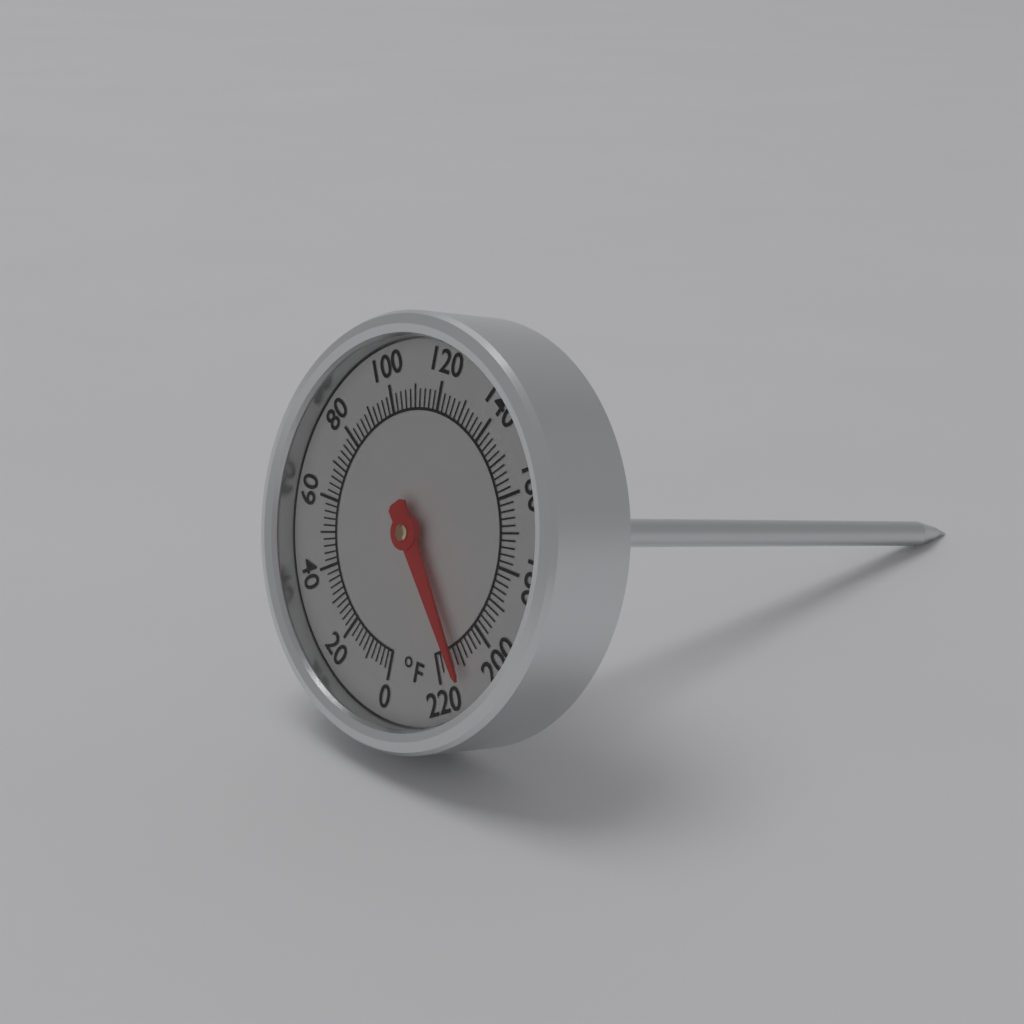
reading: 212 °F
